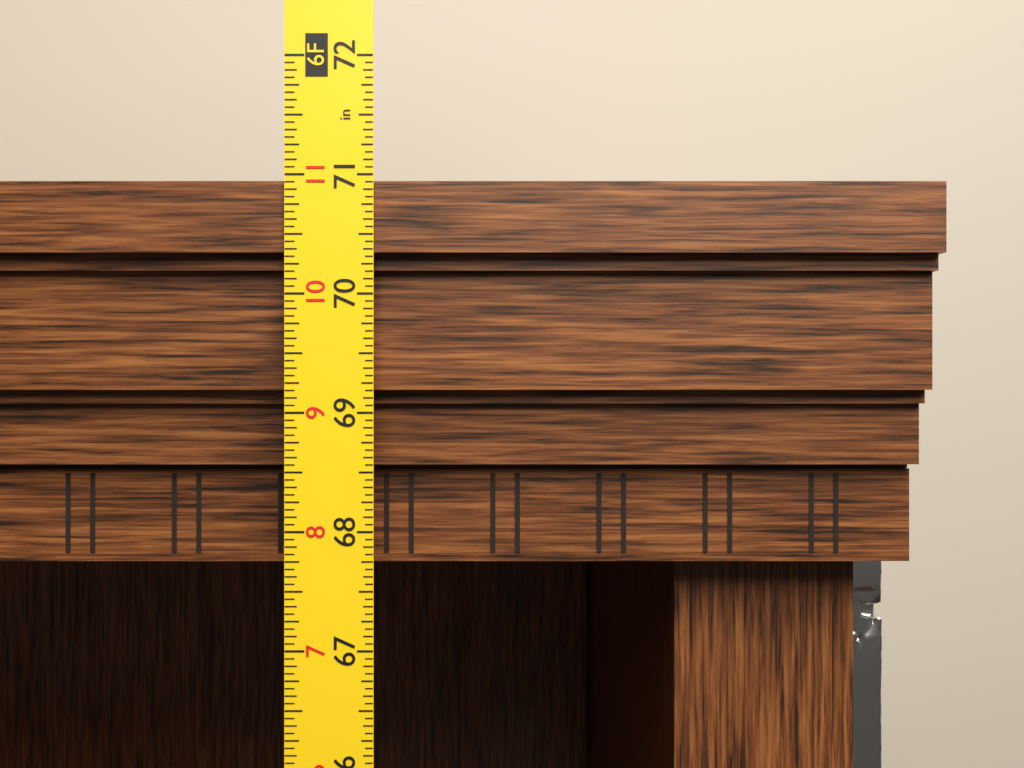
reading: 70.9500 in
